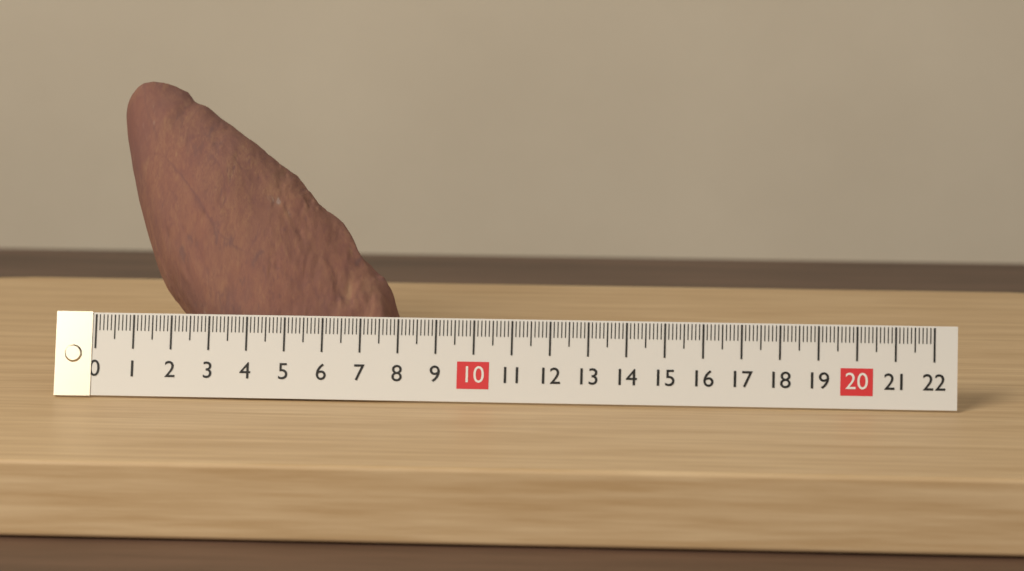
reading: 7.8 (no unit)
